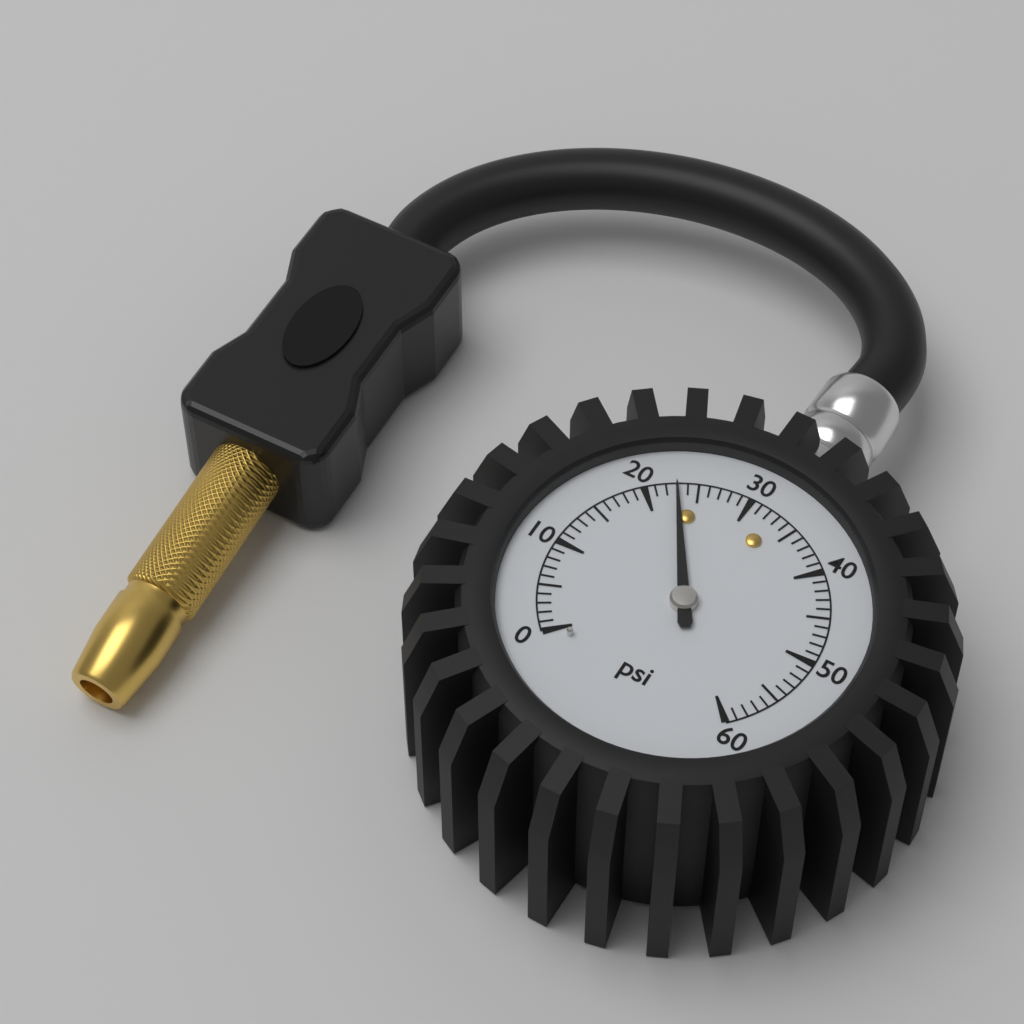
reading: 23 psi
